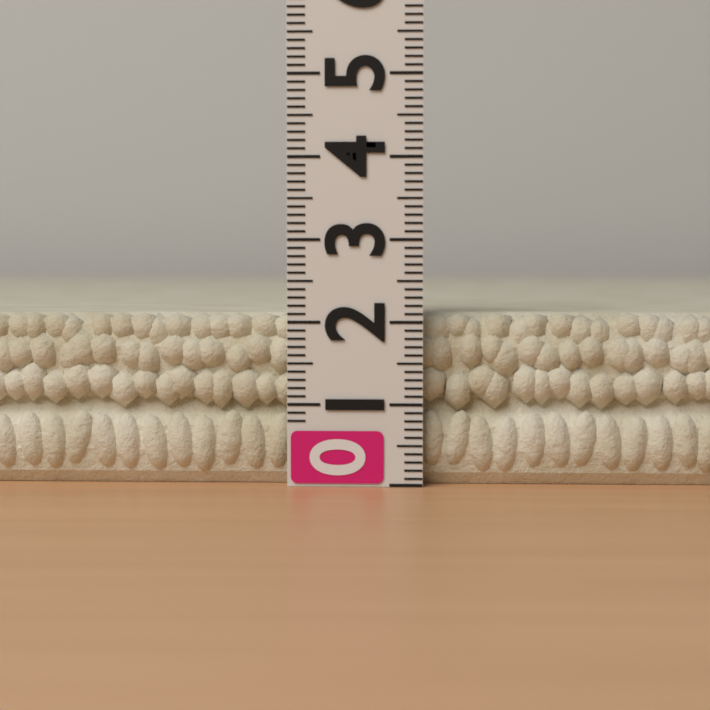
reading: 2.1 (no unit)
